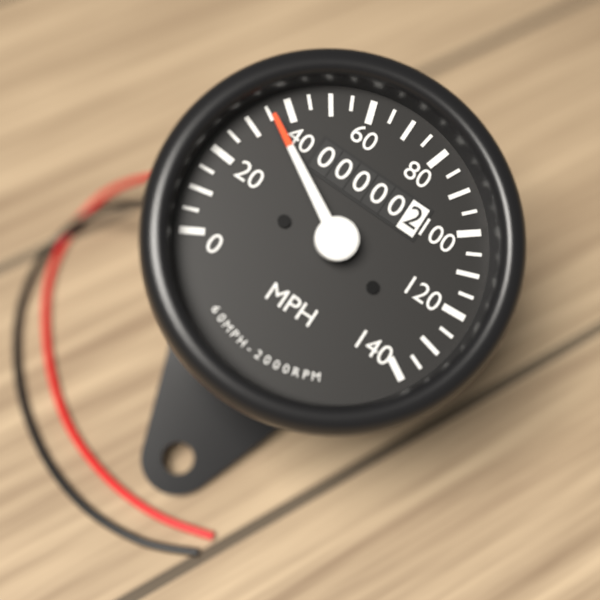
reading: 35 MPH
